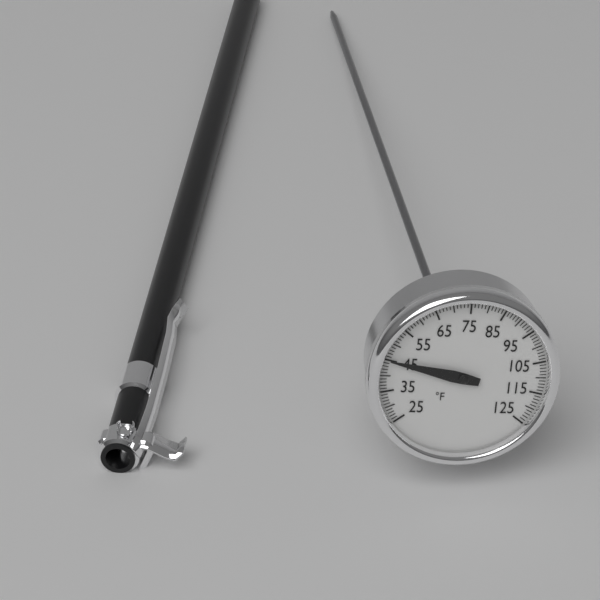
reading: 45 °F
